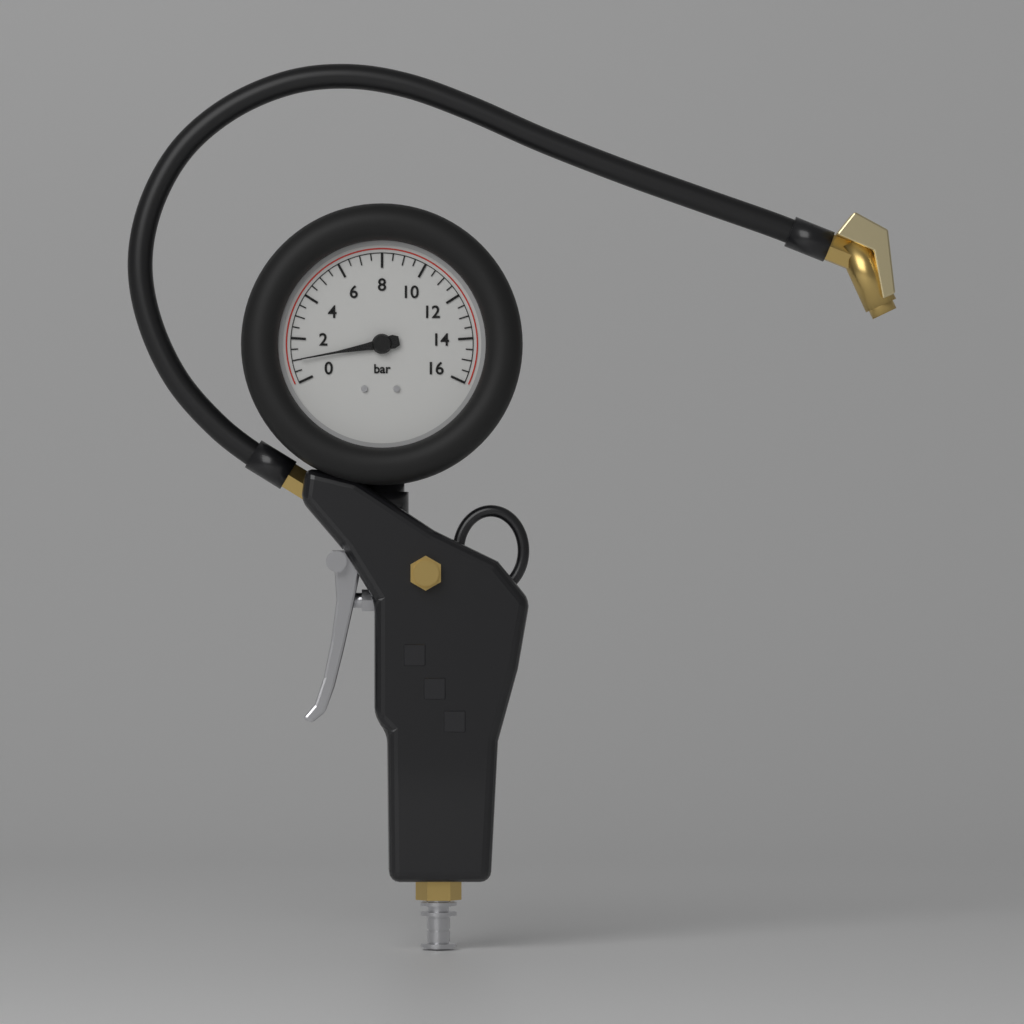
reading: 1.0 bar
